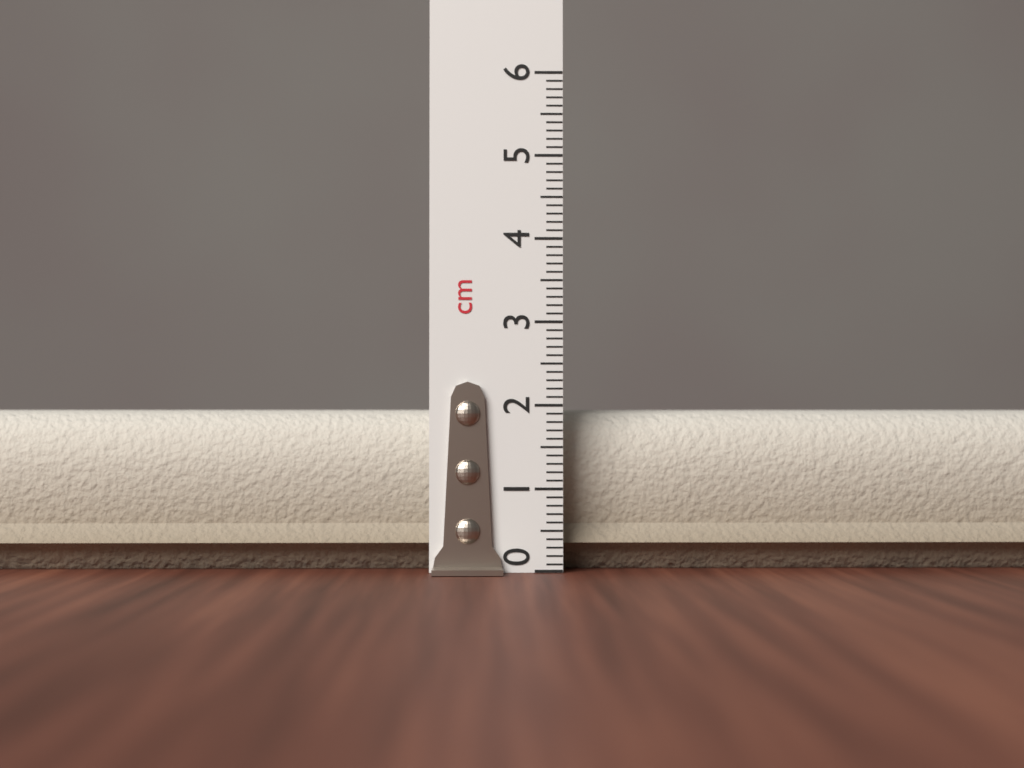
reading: 2.1 cm
